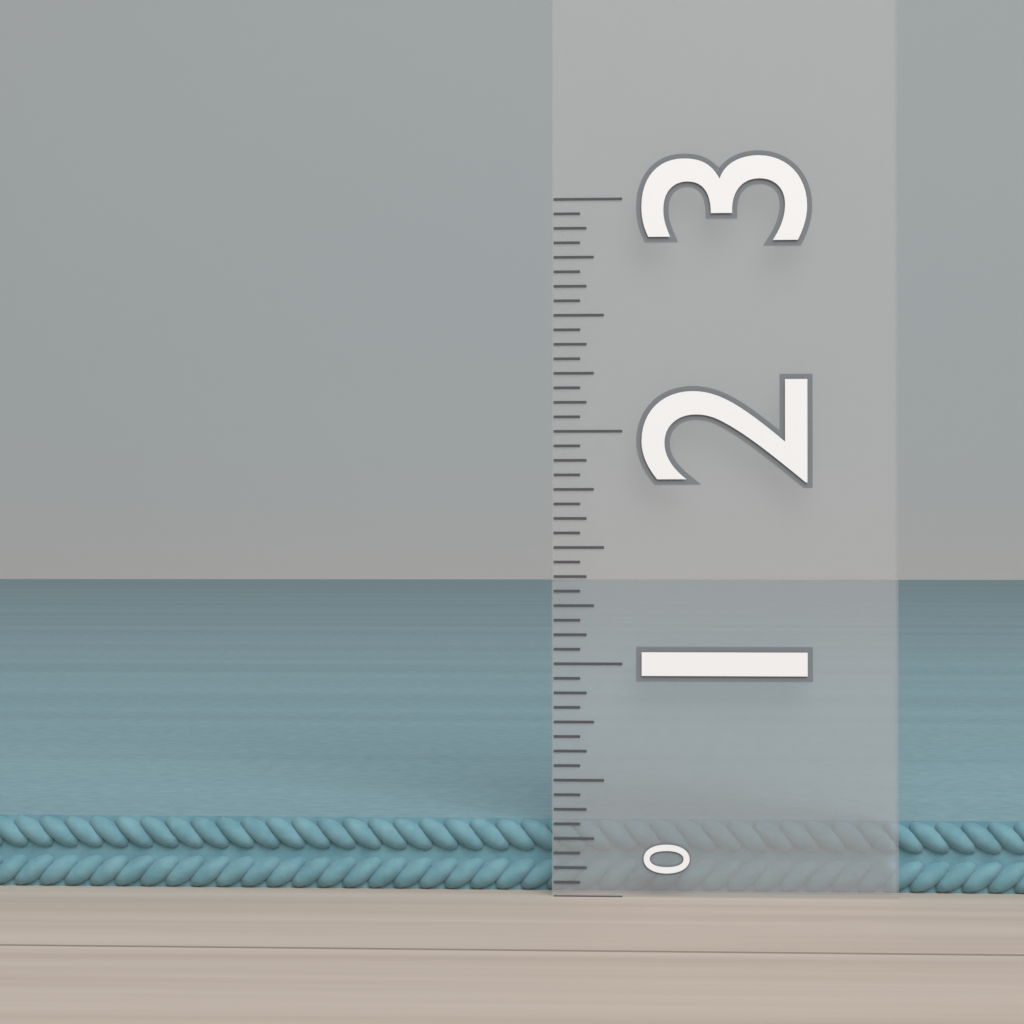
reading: 0.3125 (no unit)
